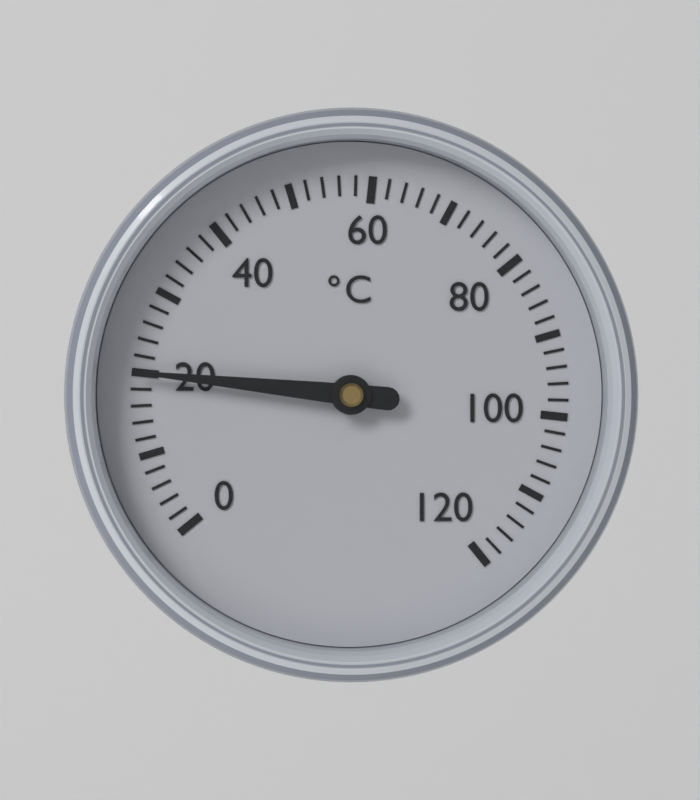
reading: 20 °C
